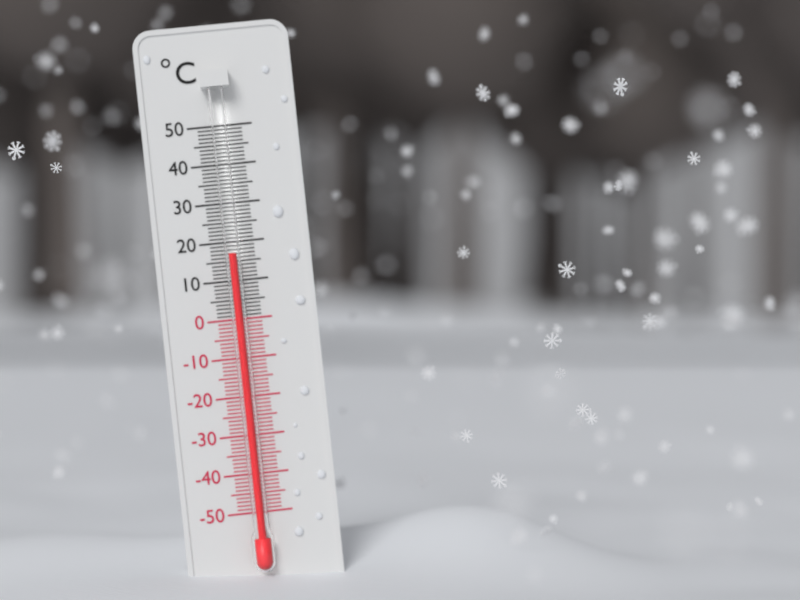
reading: 17 °C
